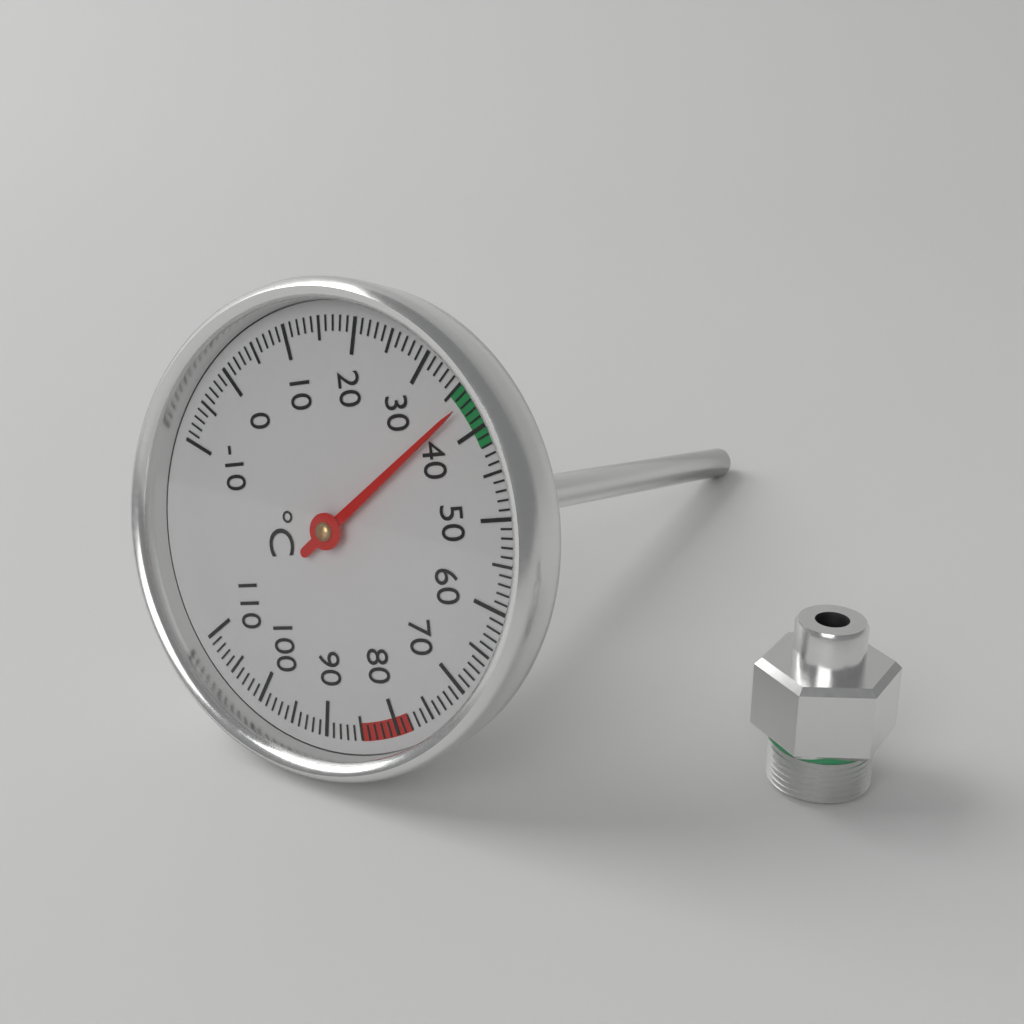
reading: 37 °C
